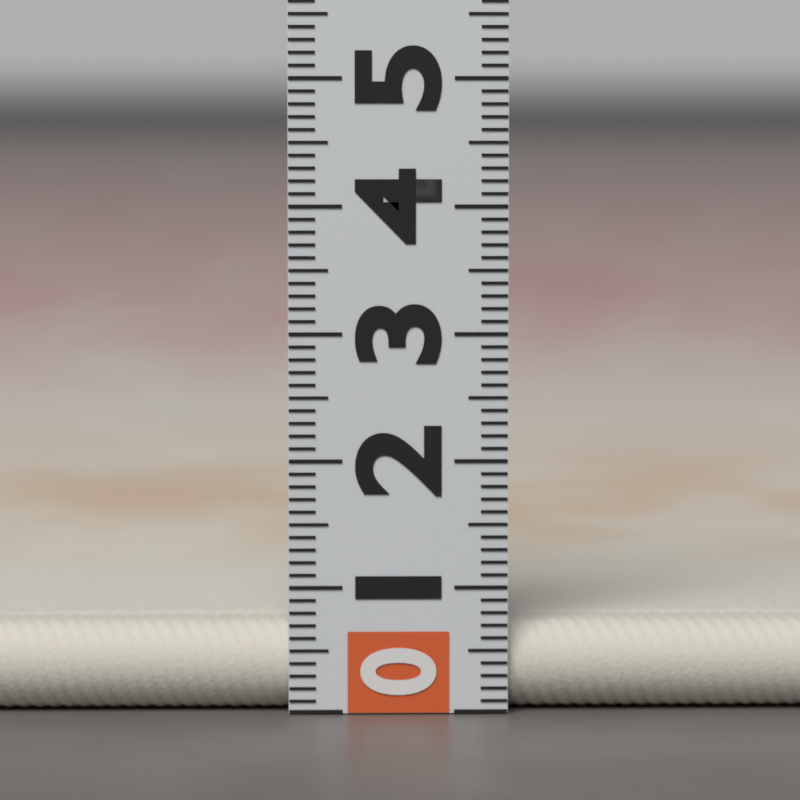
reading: 0.7 (no unit)
